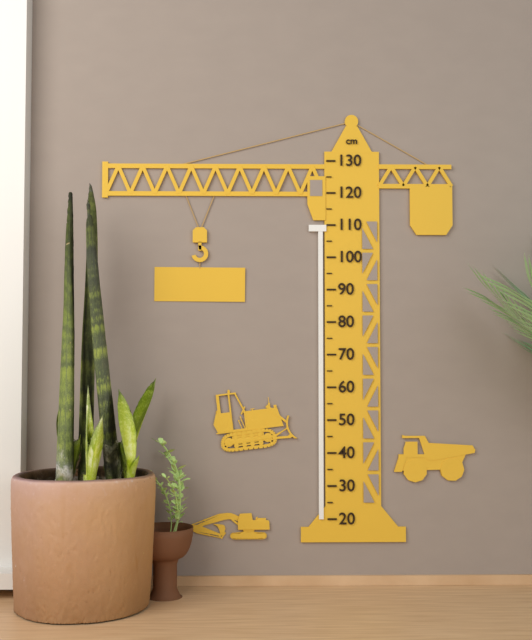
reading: 110 cm
